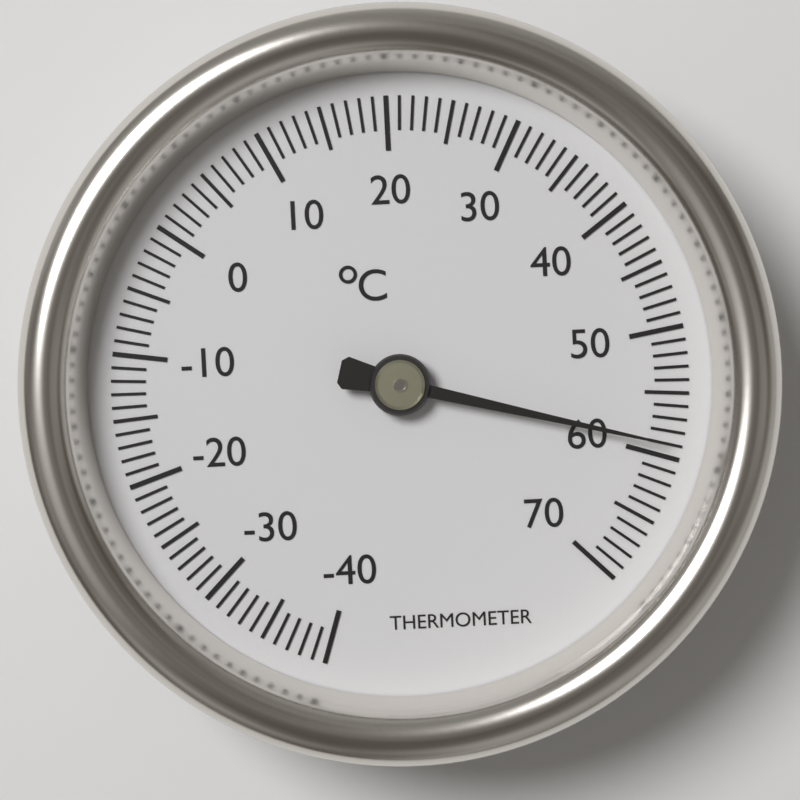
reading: 59 °C
